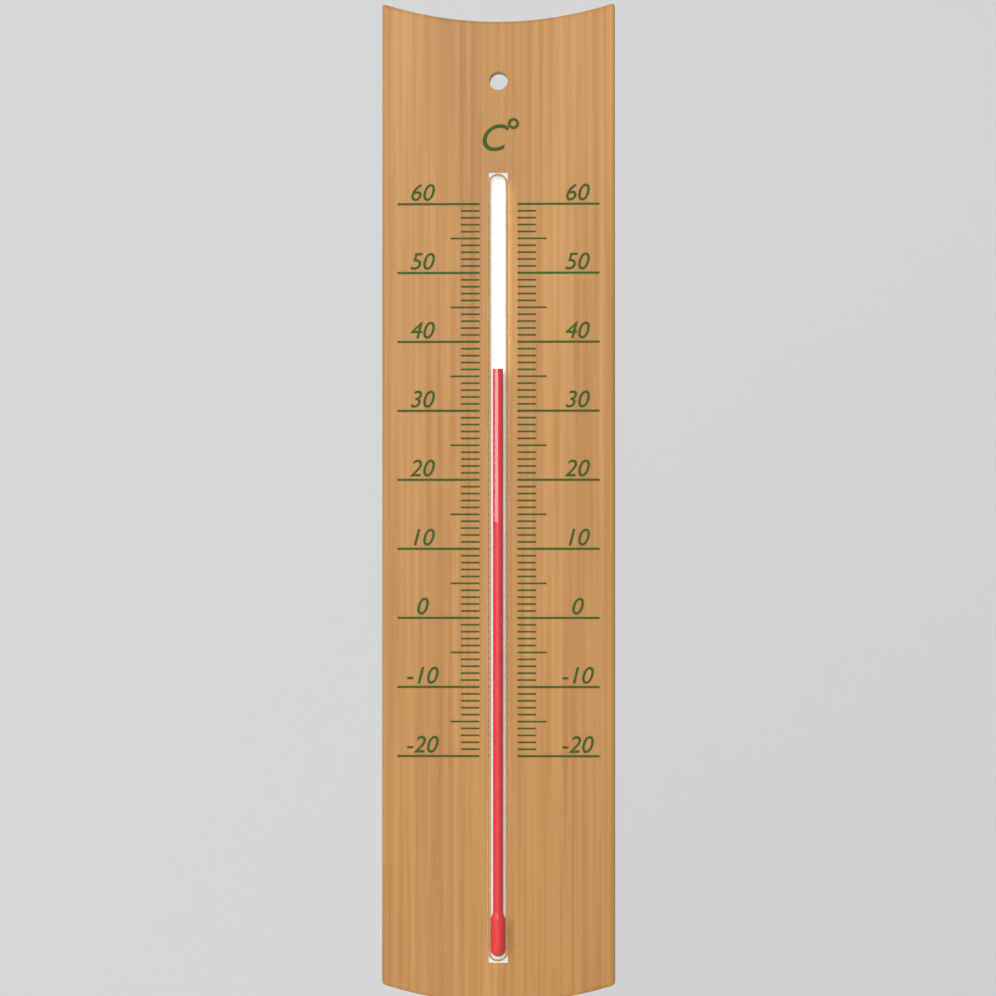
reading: 36 °C
